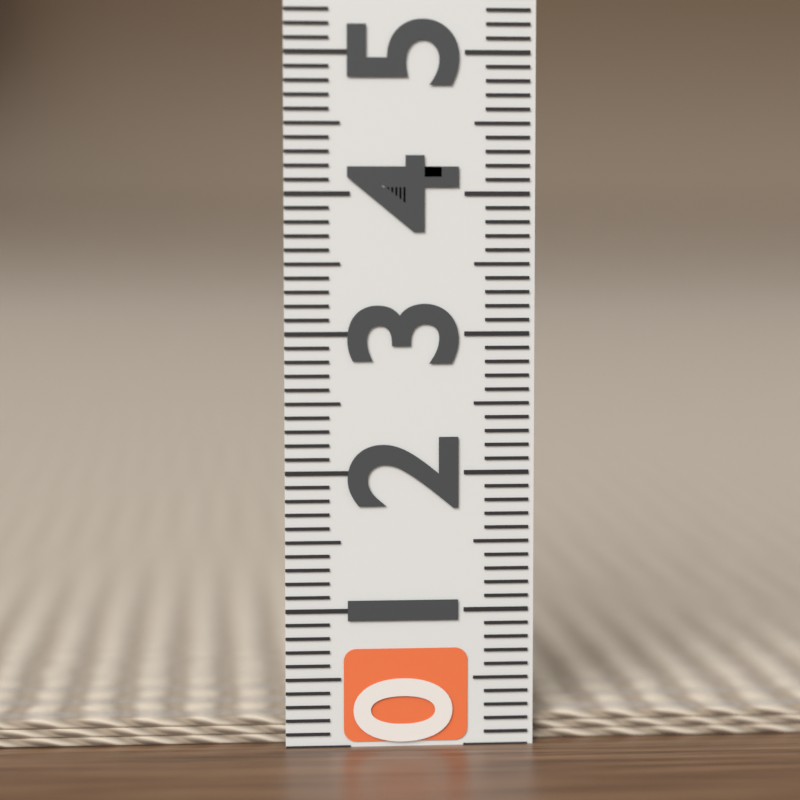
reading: 0.2 (no unit)
